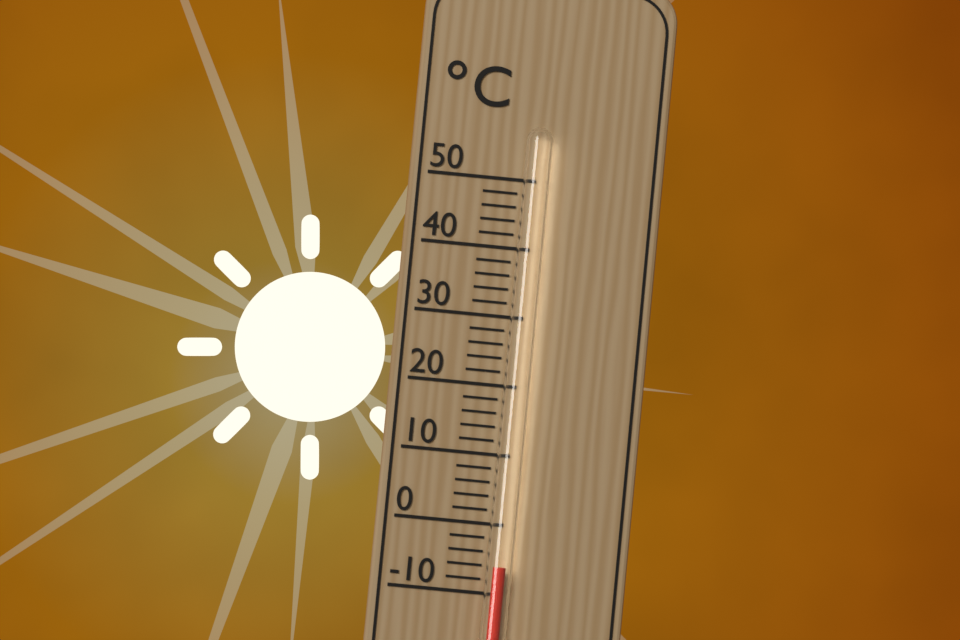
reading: -6 °C
